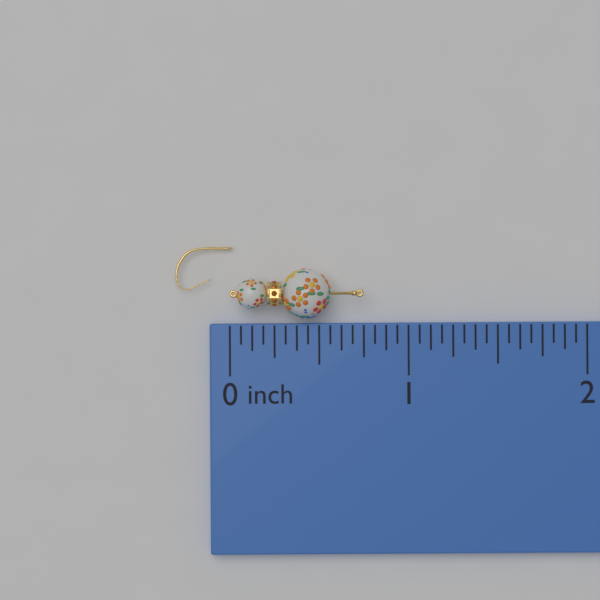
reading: 0.7500 inch
